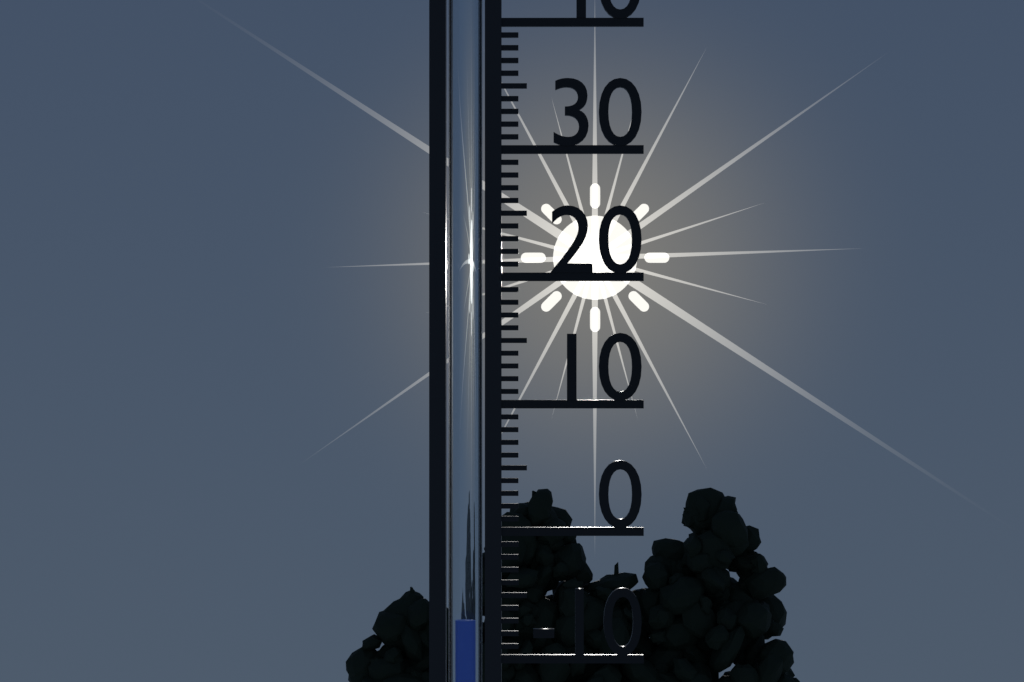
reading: -7 (no unit)
